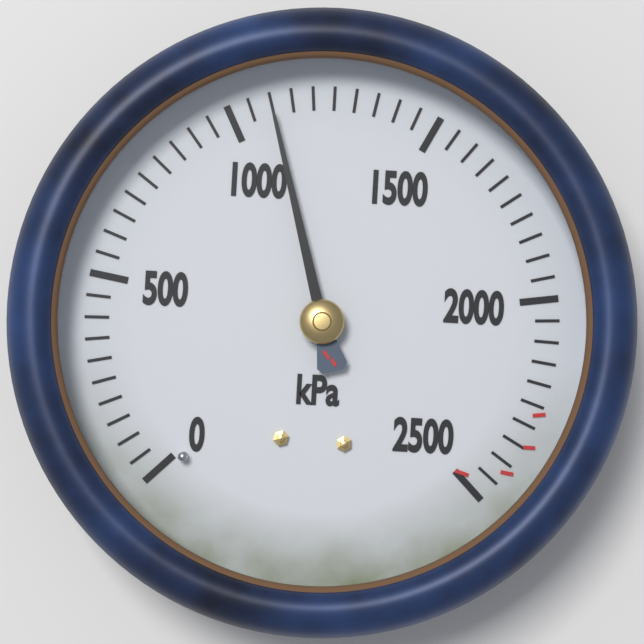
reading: 1100 kPa
